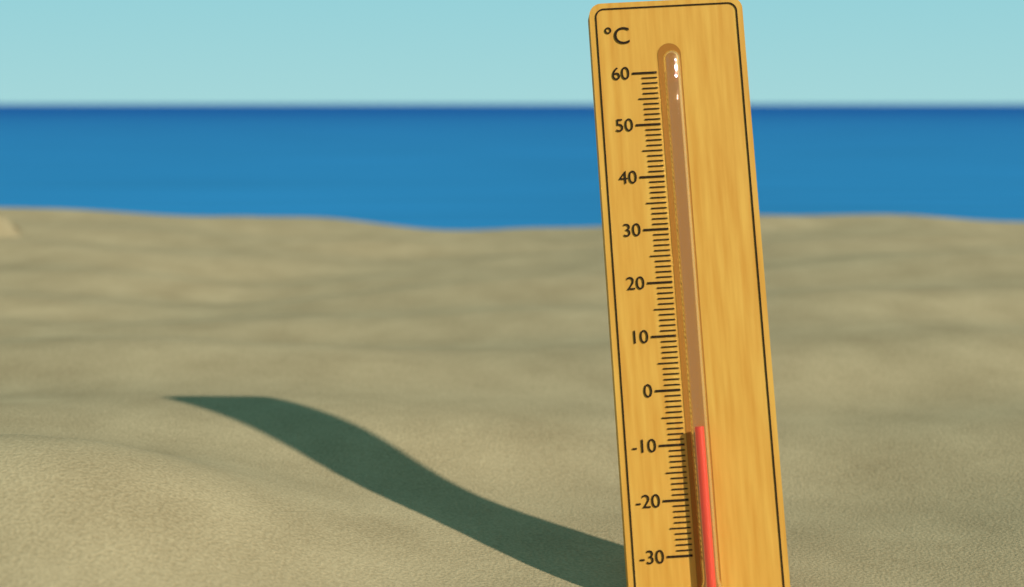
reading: -7 °C
